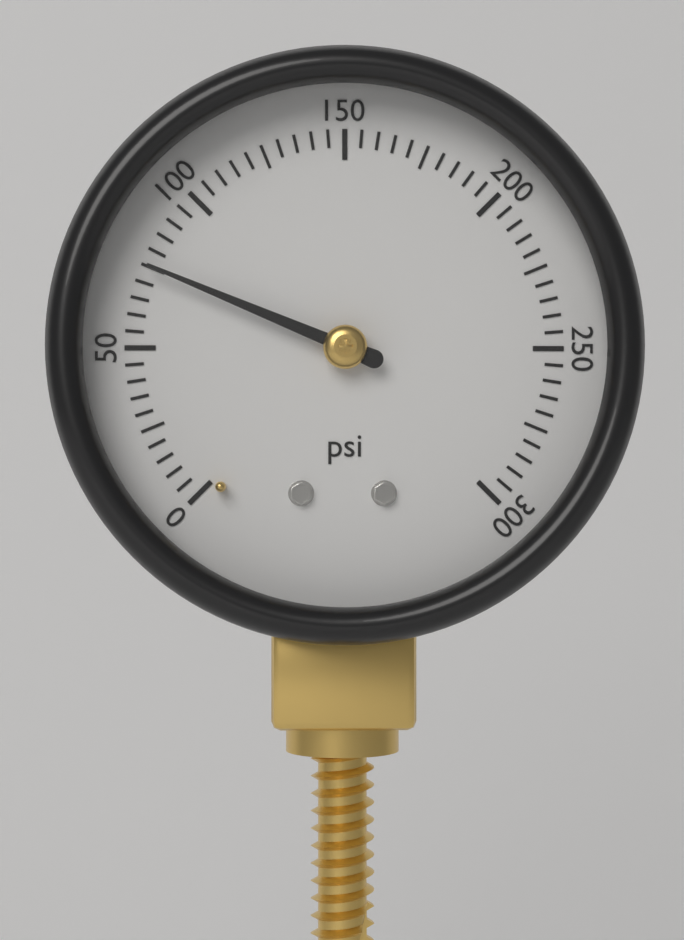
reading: 75 psi
